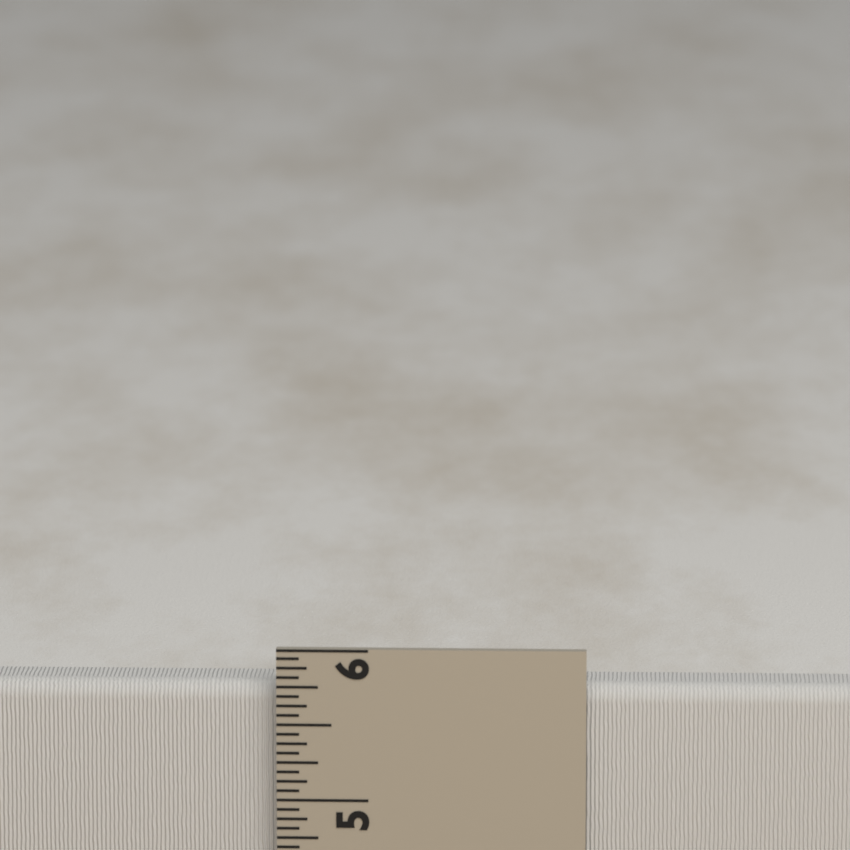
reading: 5.7500 in
